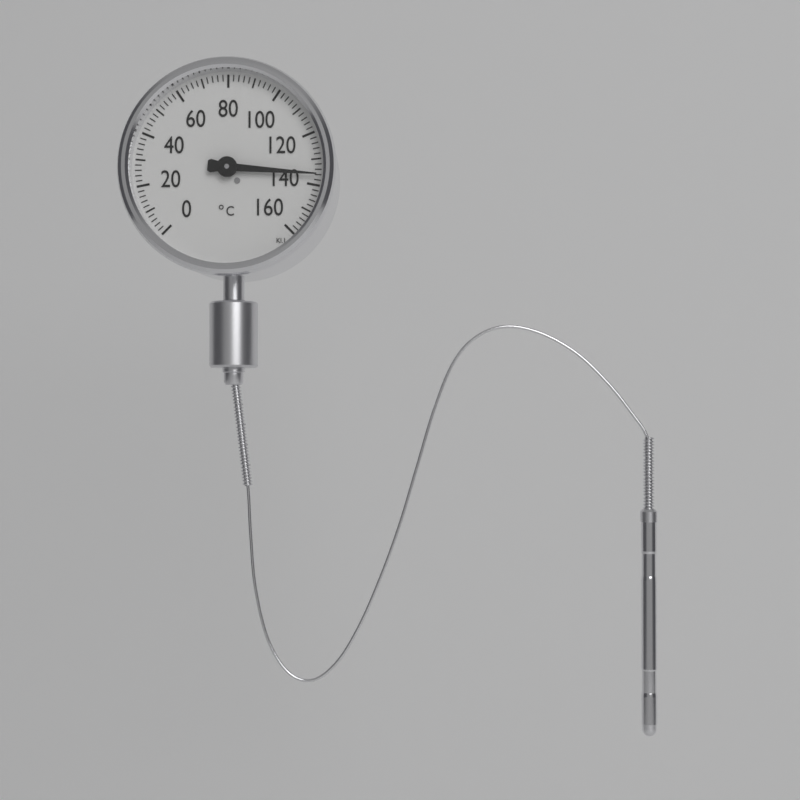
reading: 136 °C
